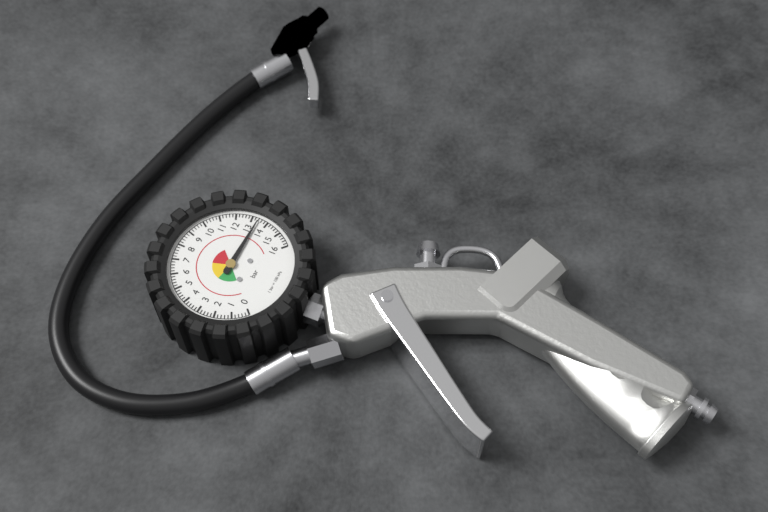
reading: 13.4 bar
